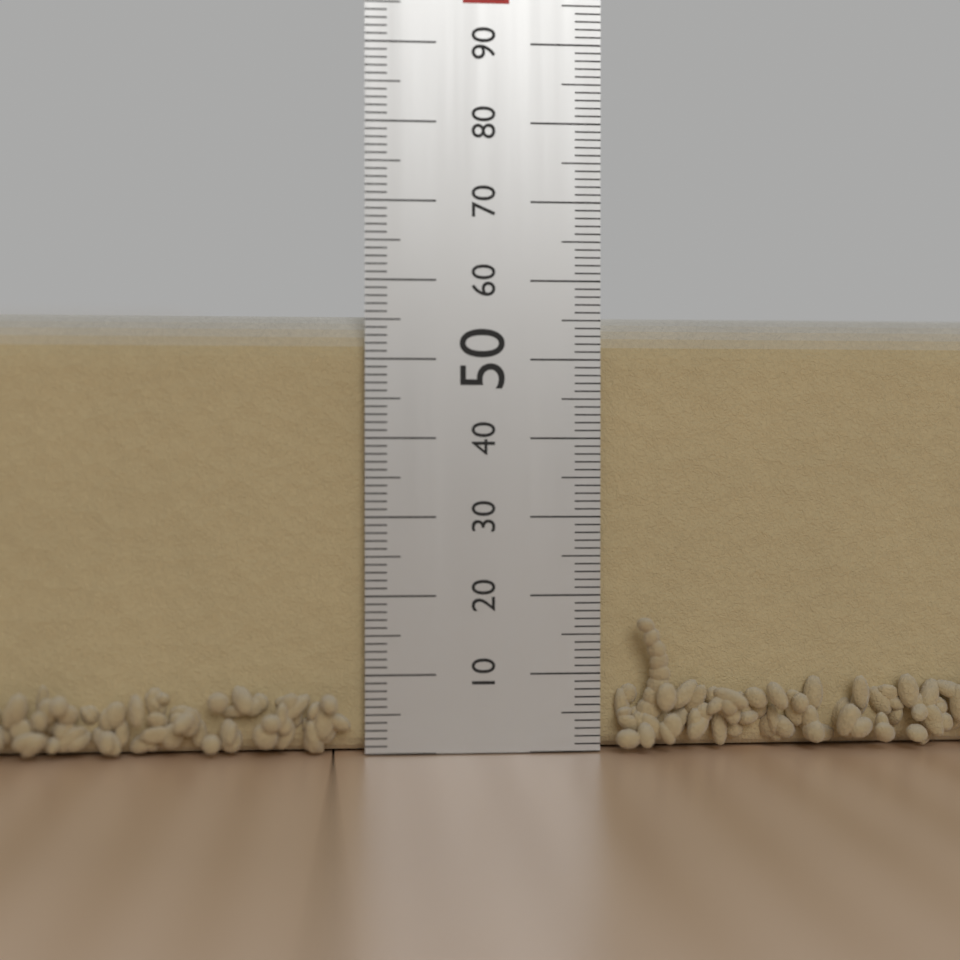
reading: 56 mm
